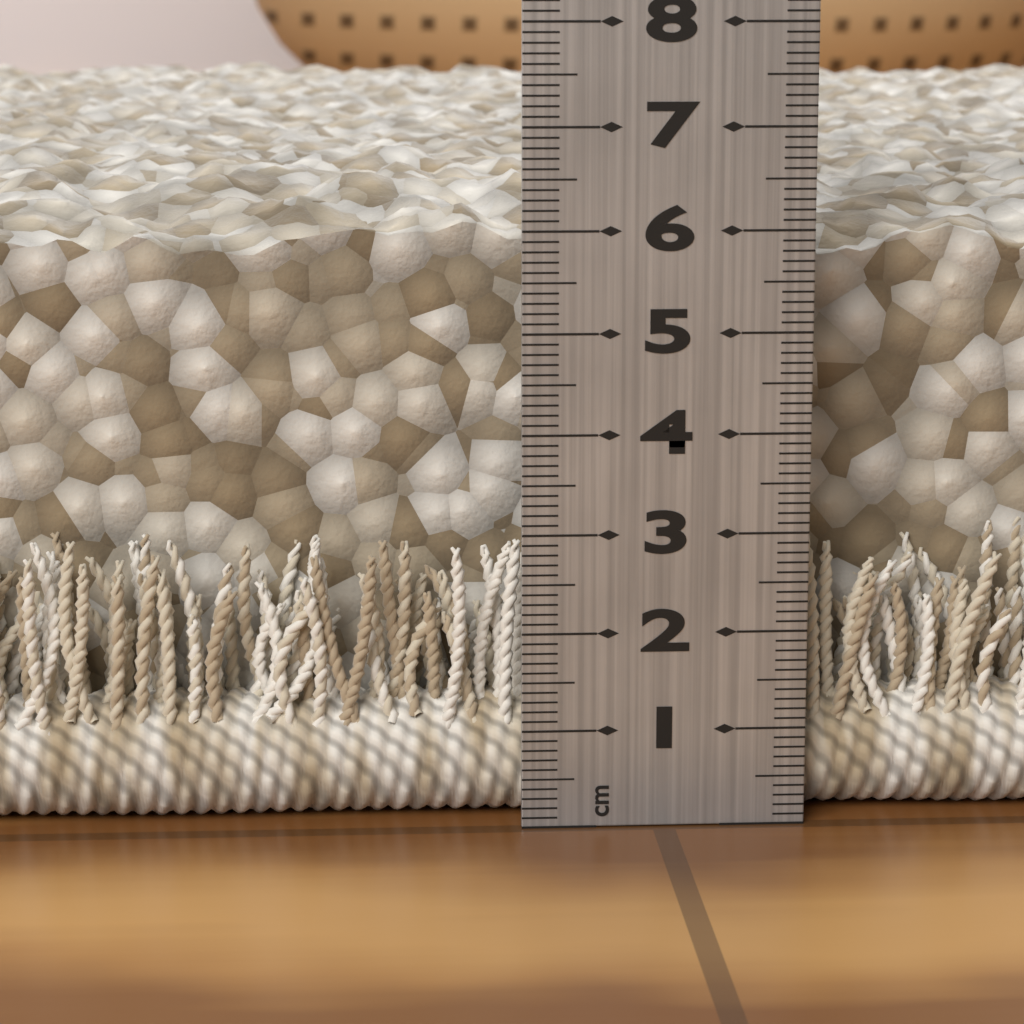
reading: 6.5 cm
